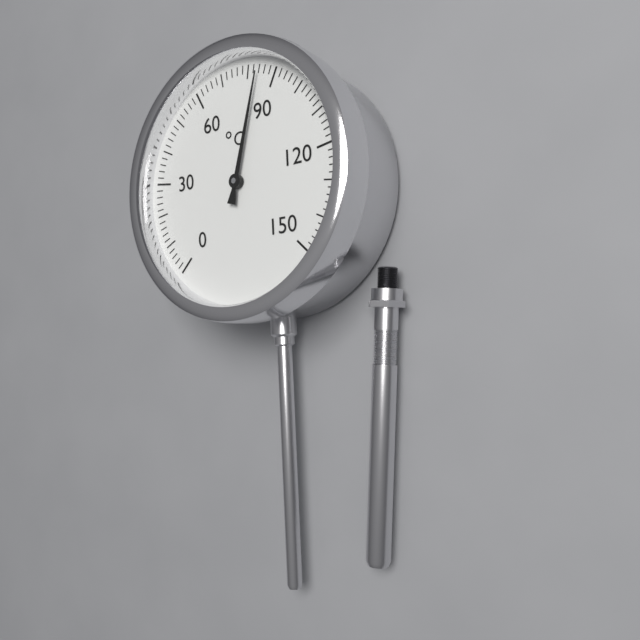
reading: 84 °C
